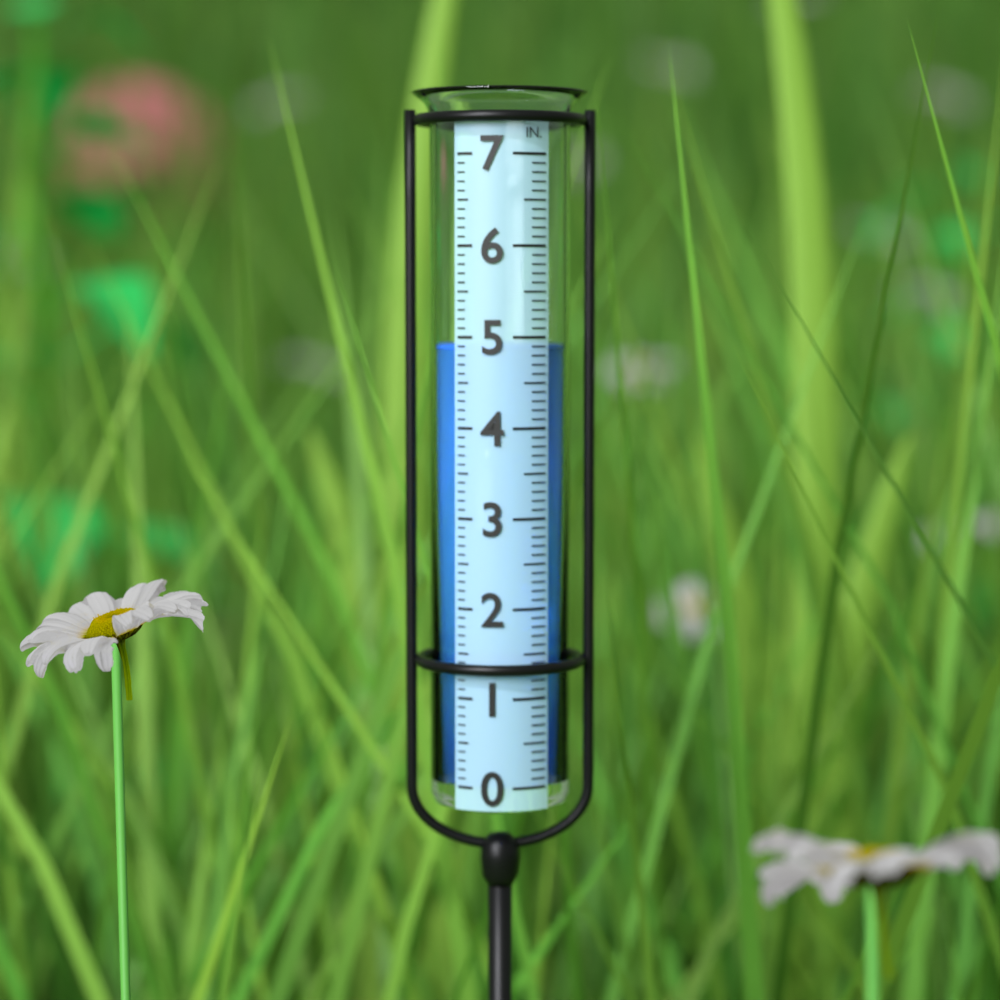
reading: 4.9 in
